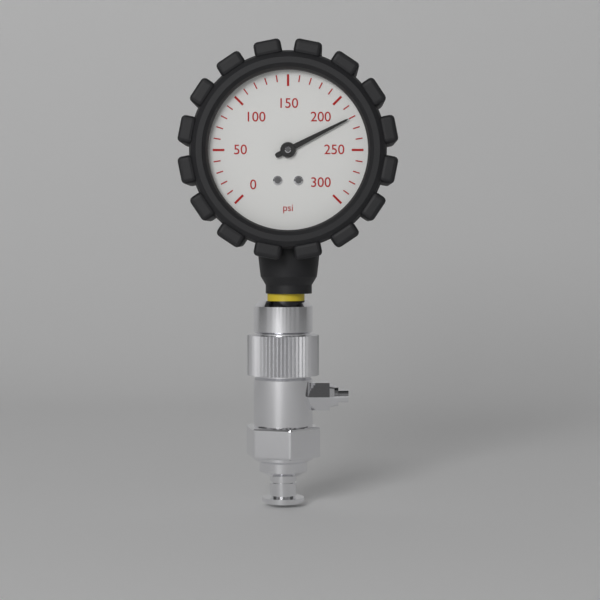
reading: 220 psi
